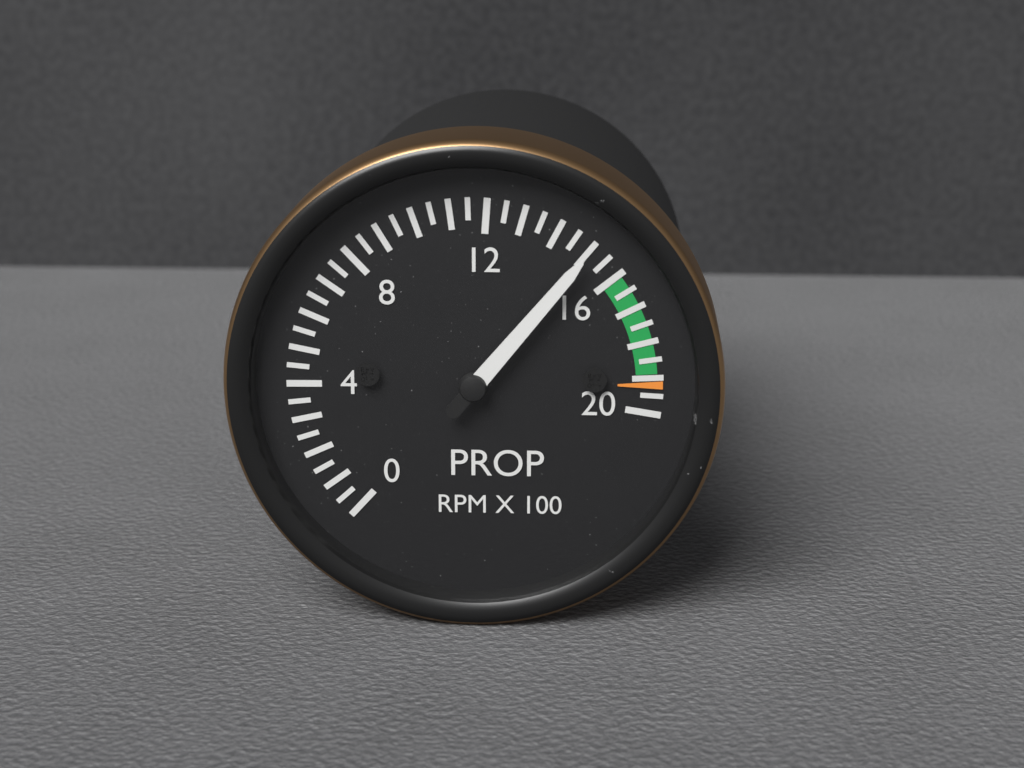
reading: 15.0 RPM X 100
